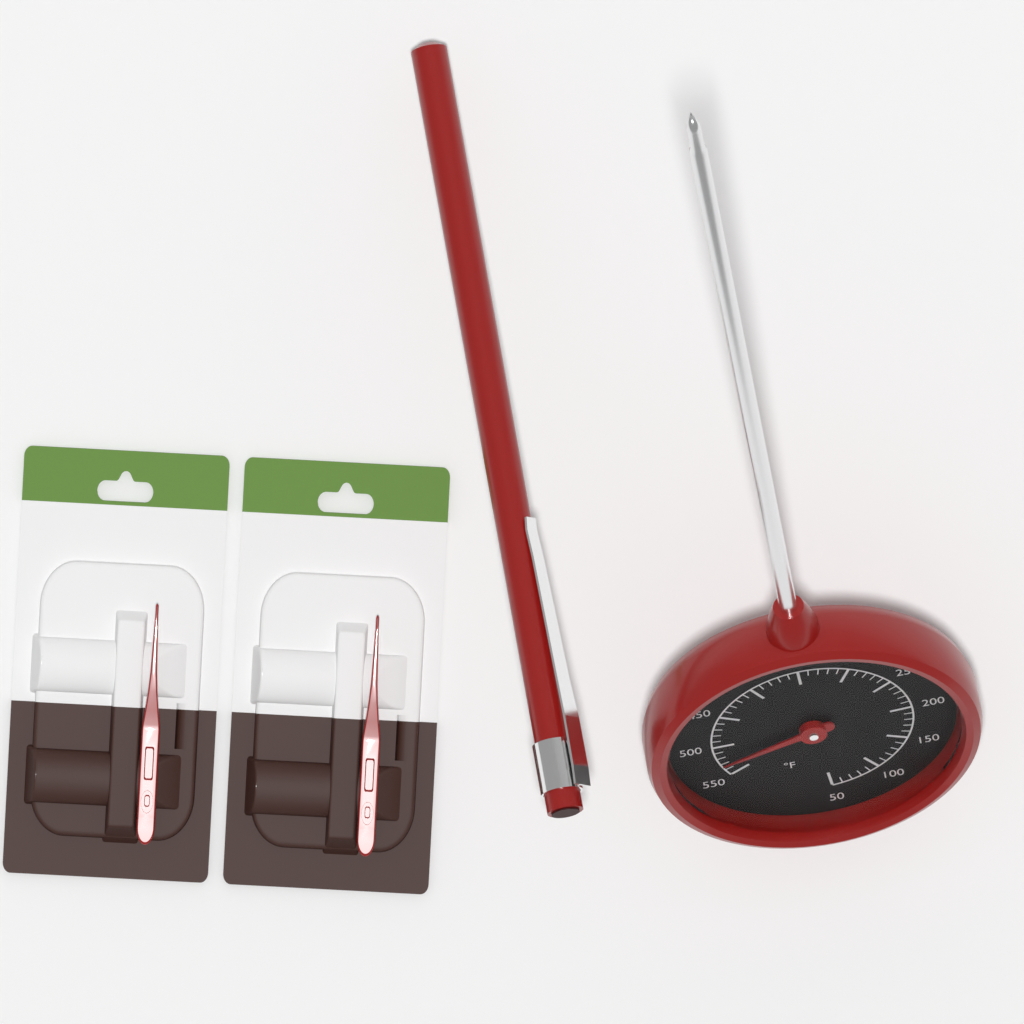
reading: 530 °F
